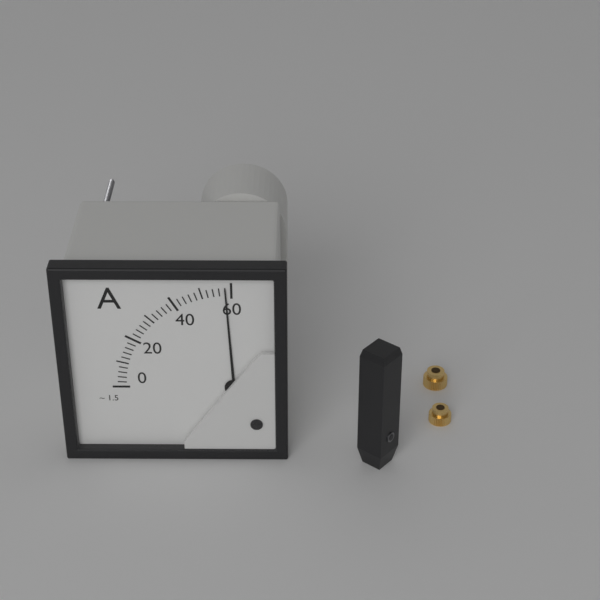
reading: 58 A
